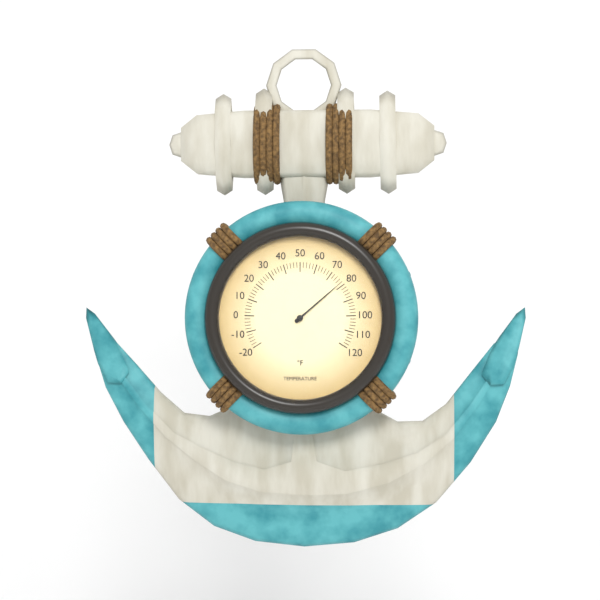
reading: 78 °F
